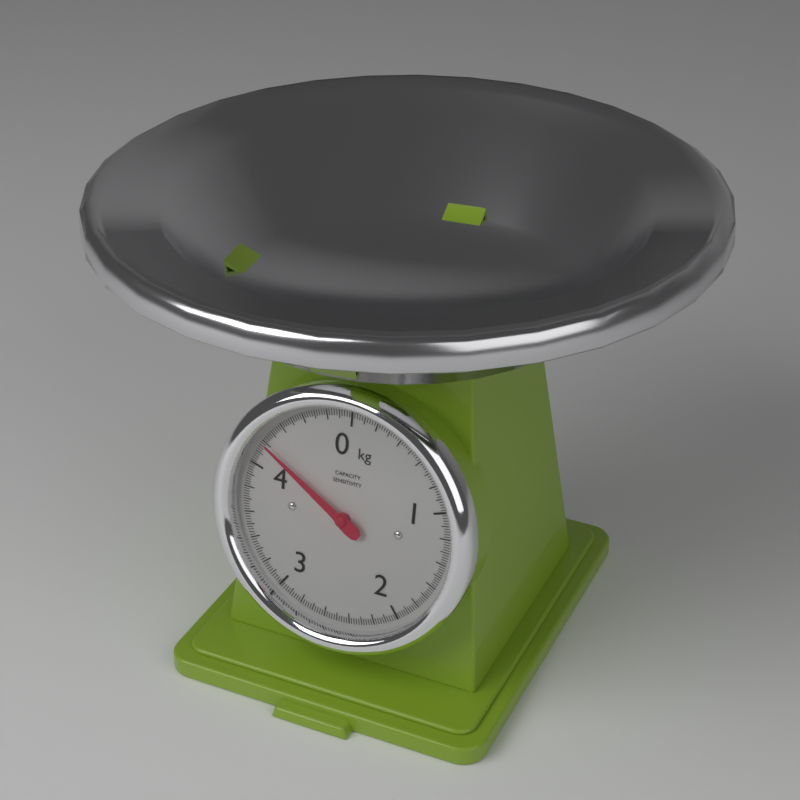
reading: 4.20 kg
